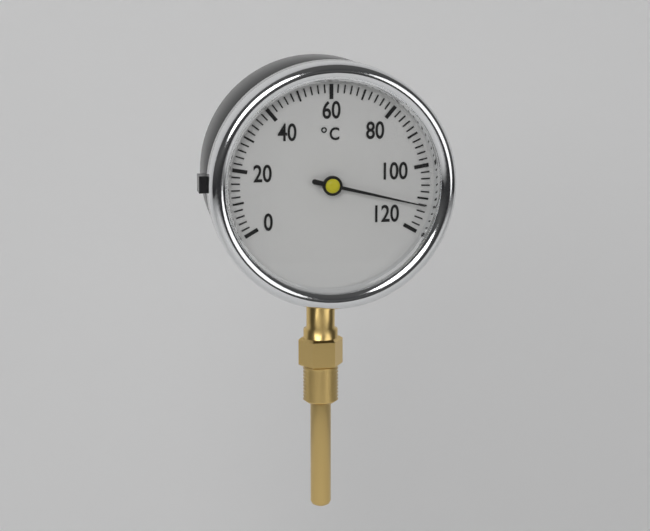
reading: 112 °C
